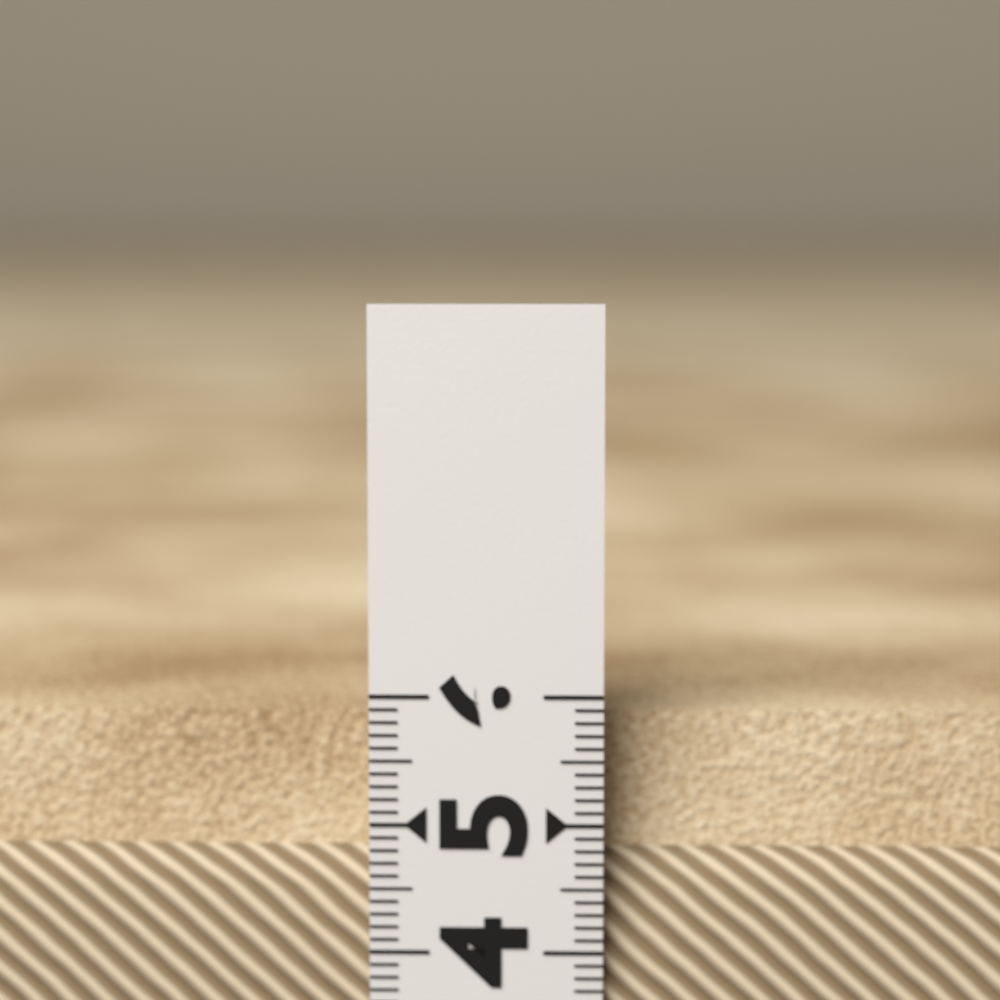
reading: 5.8 (no unit)
